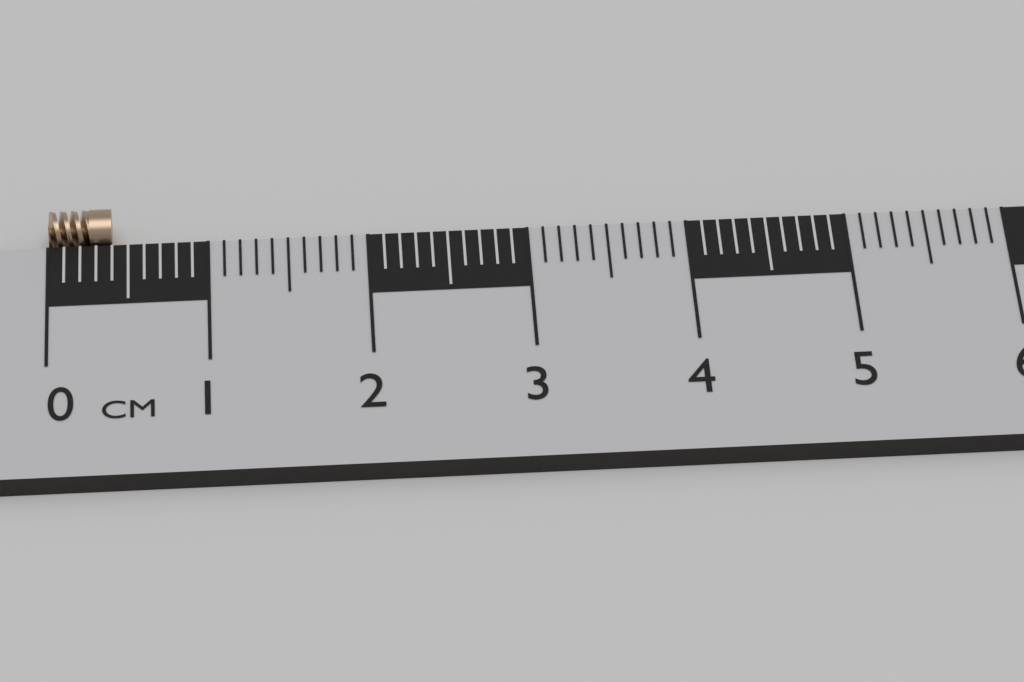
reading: 0.4 cm
